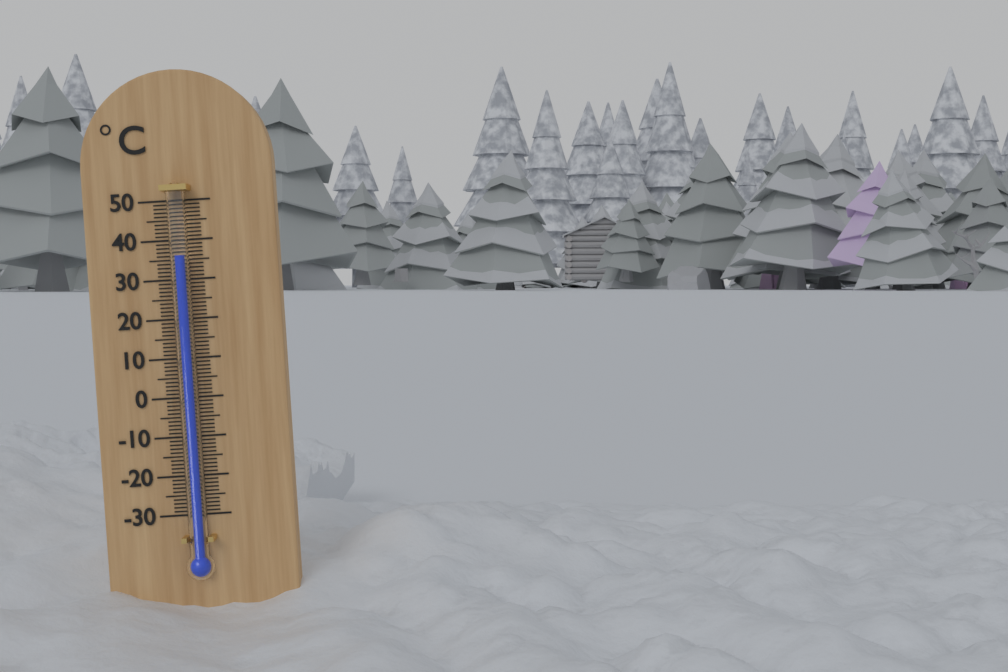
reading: 36 °C
